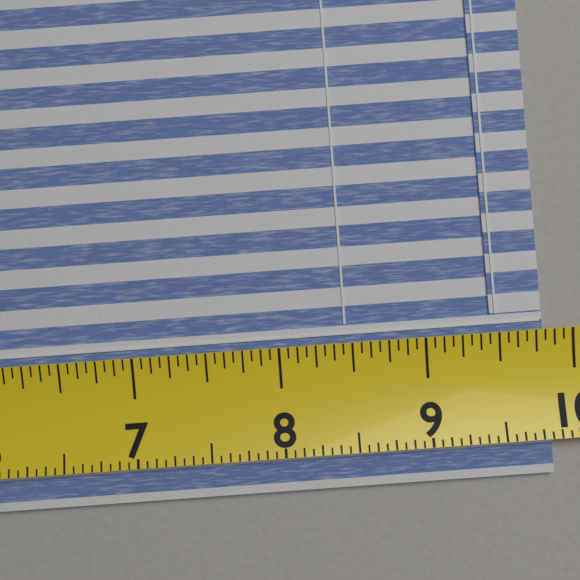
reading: 9.8125 (no unit)
